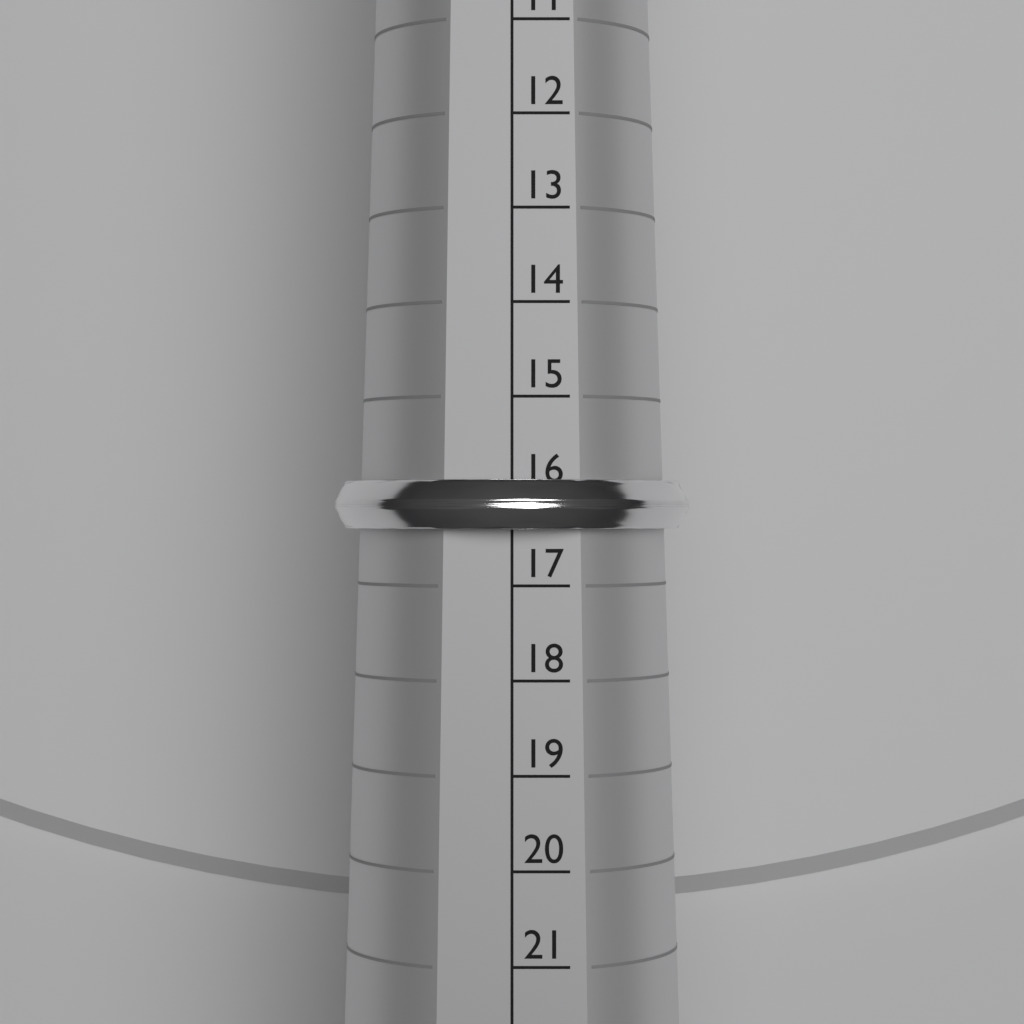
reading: 16.4 (no unit)
